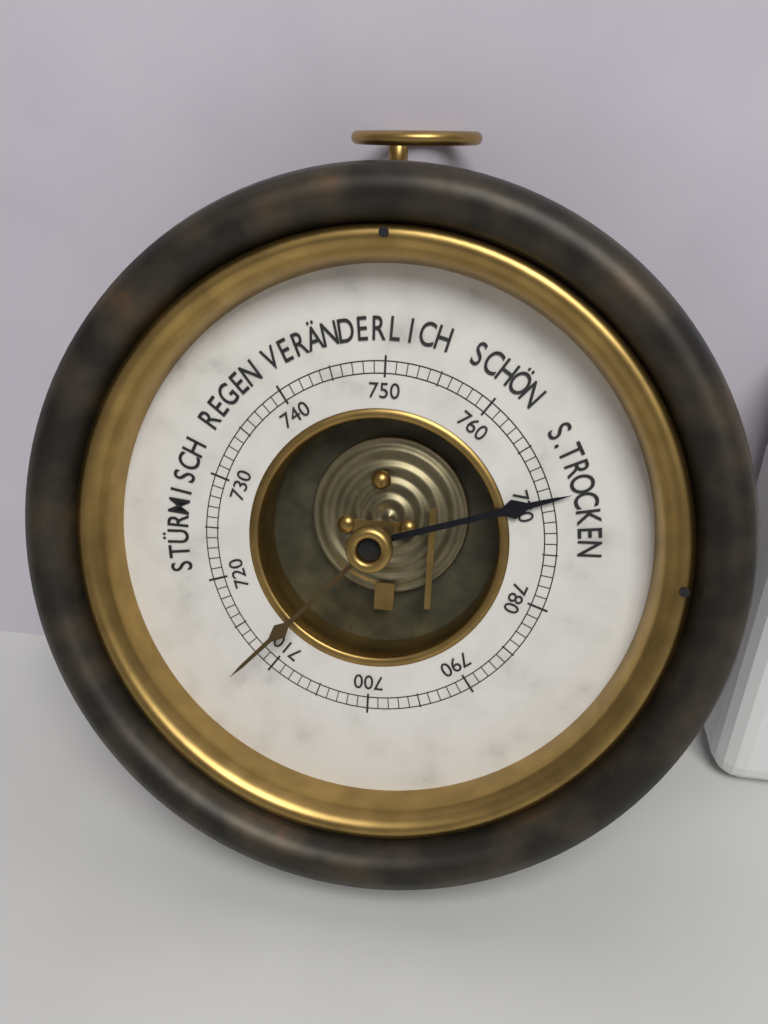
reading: 770 mmHg
